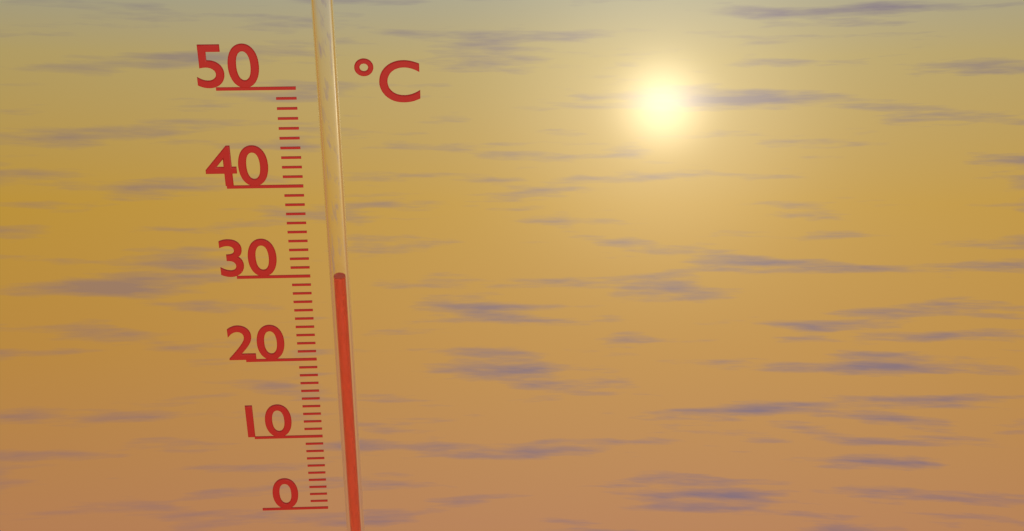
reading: 30 °C
